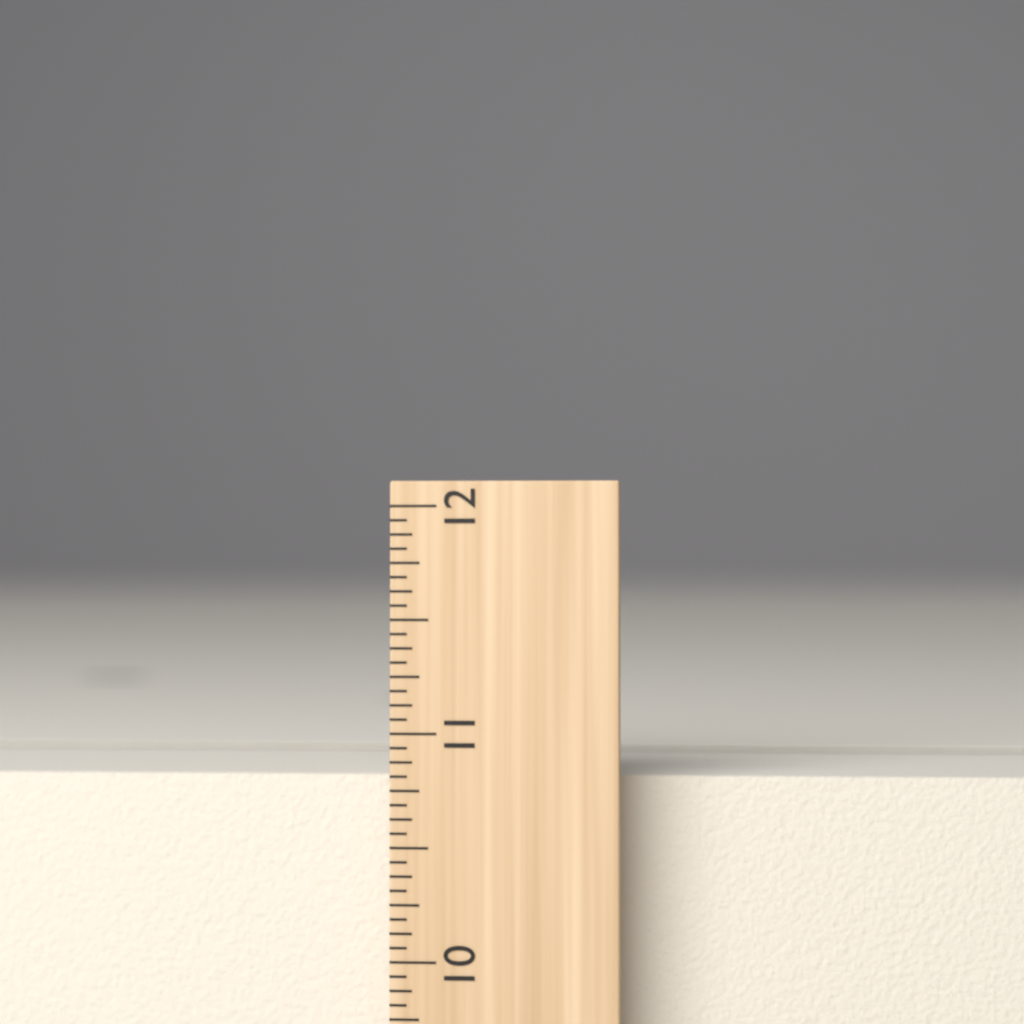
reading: 10.8125 inch
